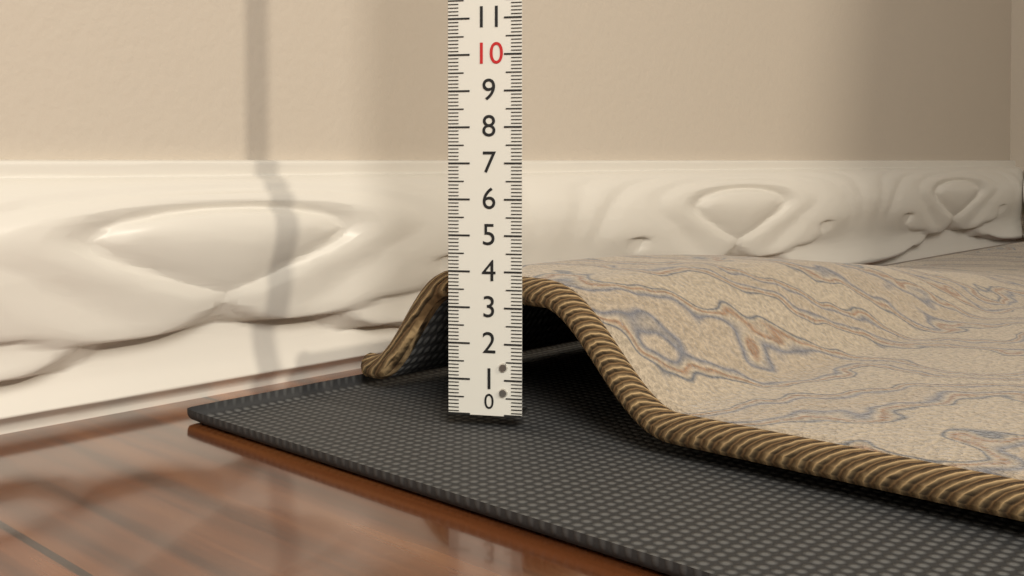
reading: 3.8 (no unit)
